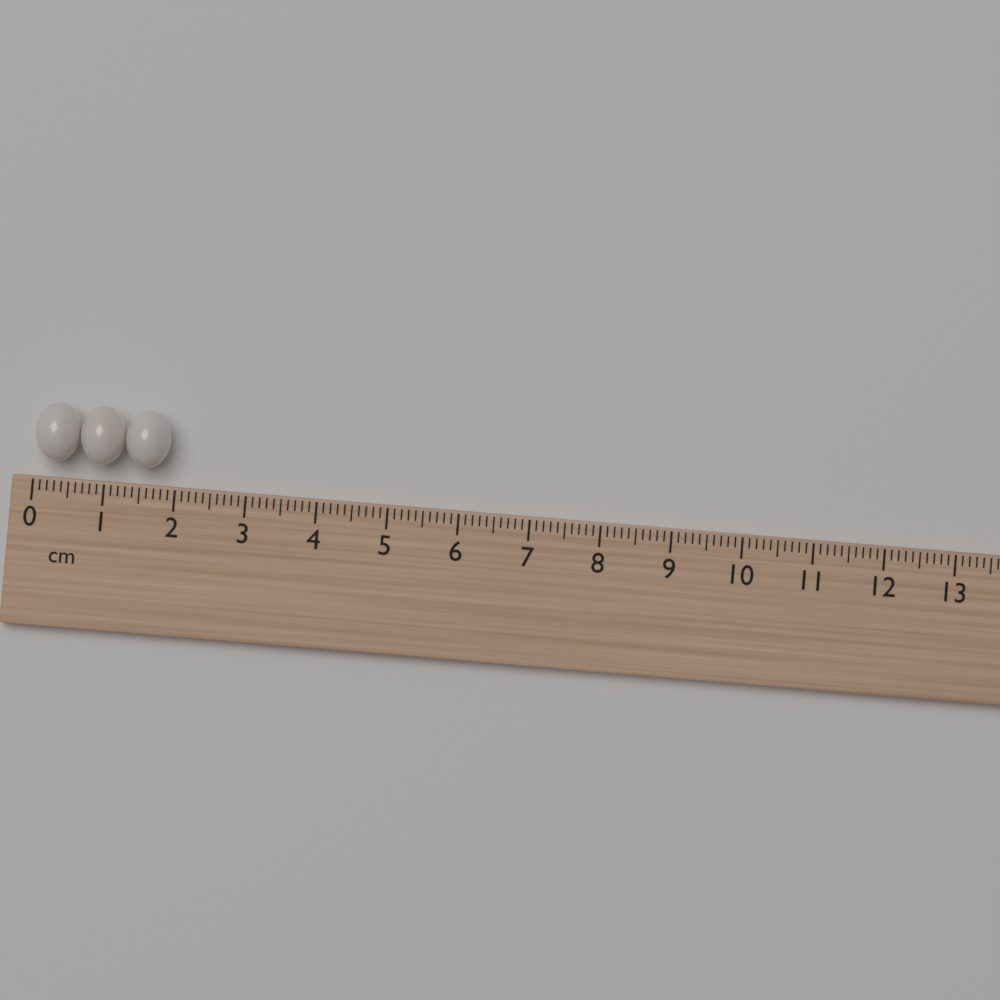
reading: 1.9 cm
